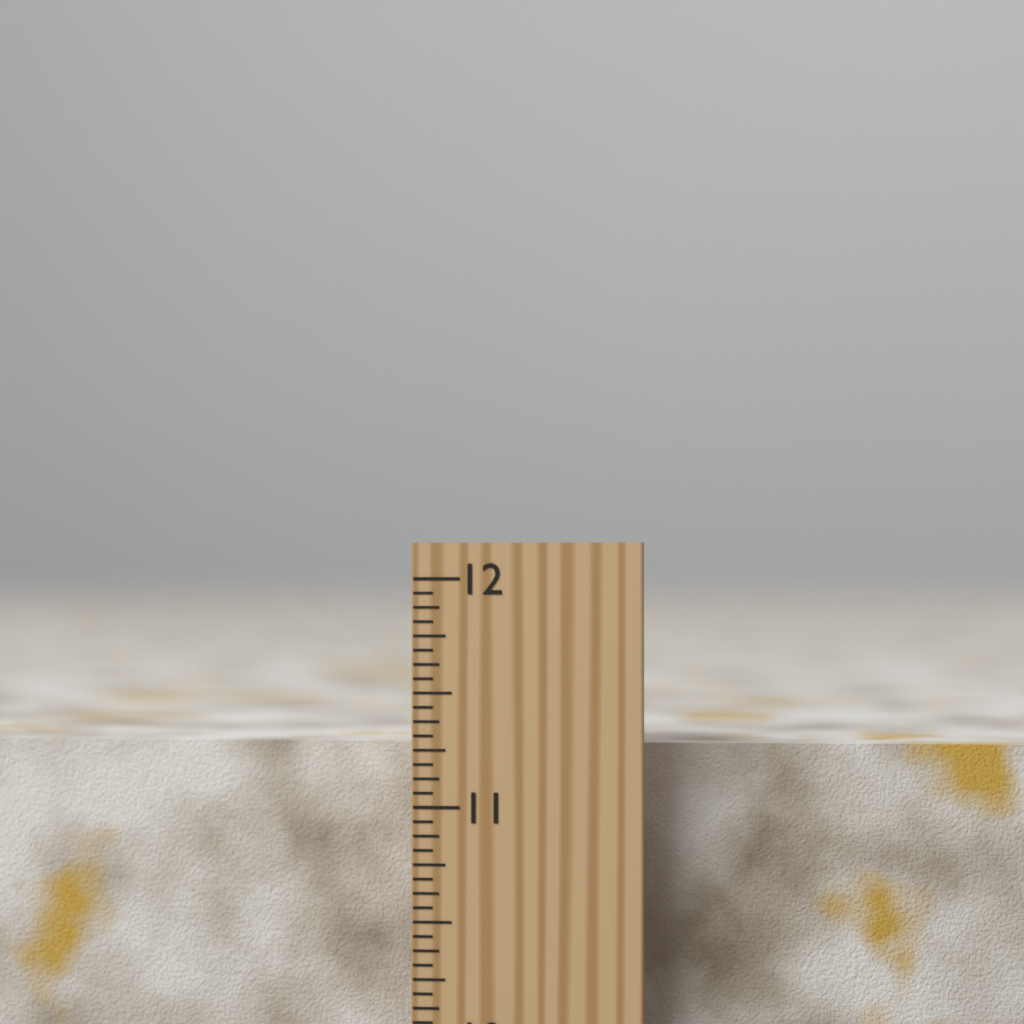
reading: 11.2500 inch
